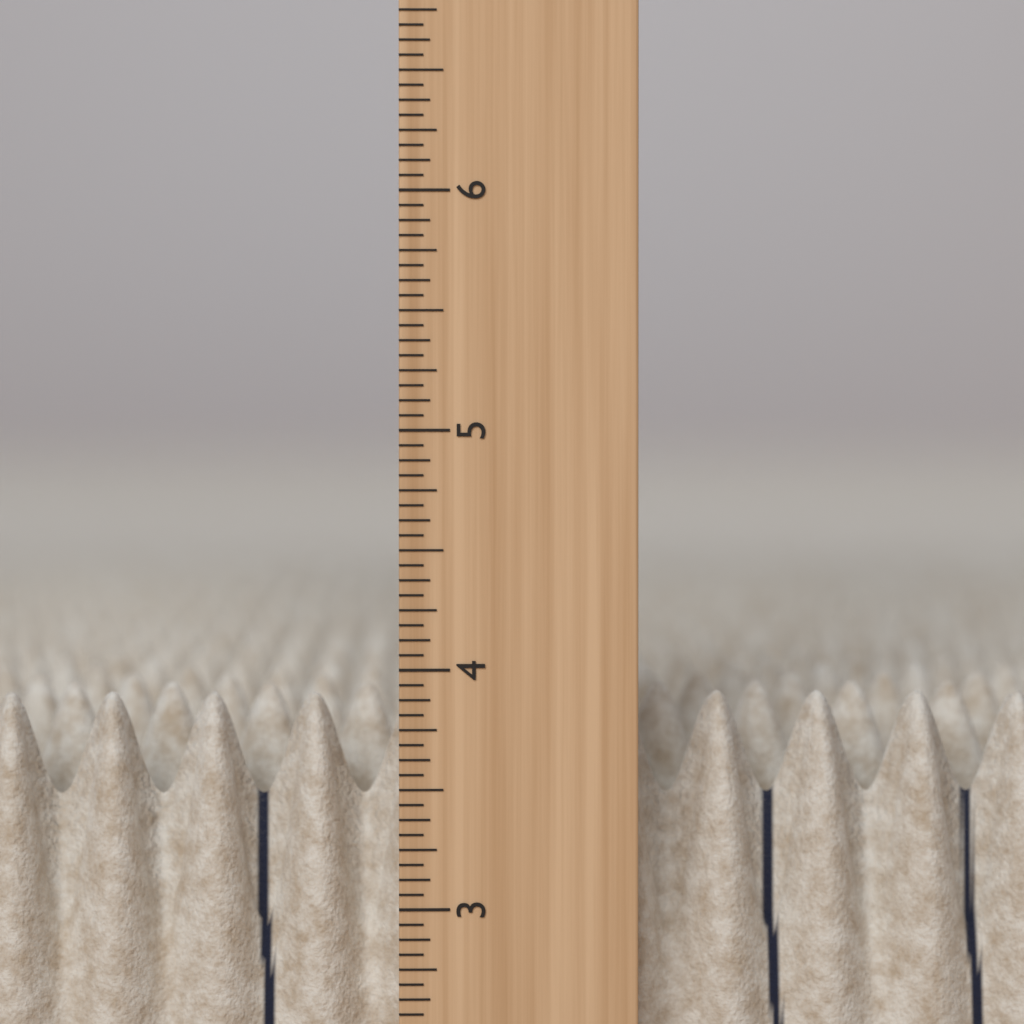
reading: 3.8750 in
